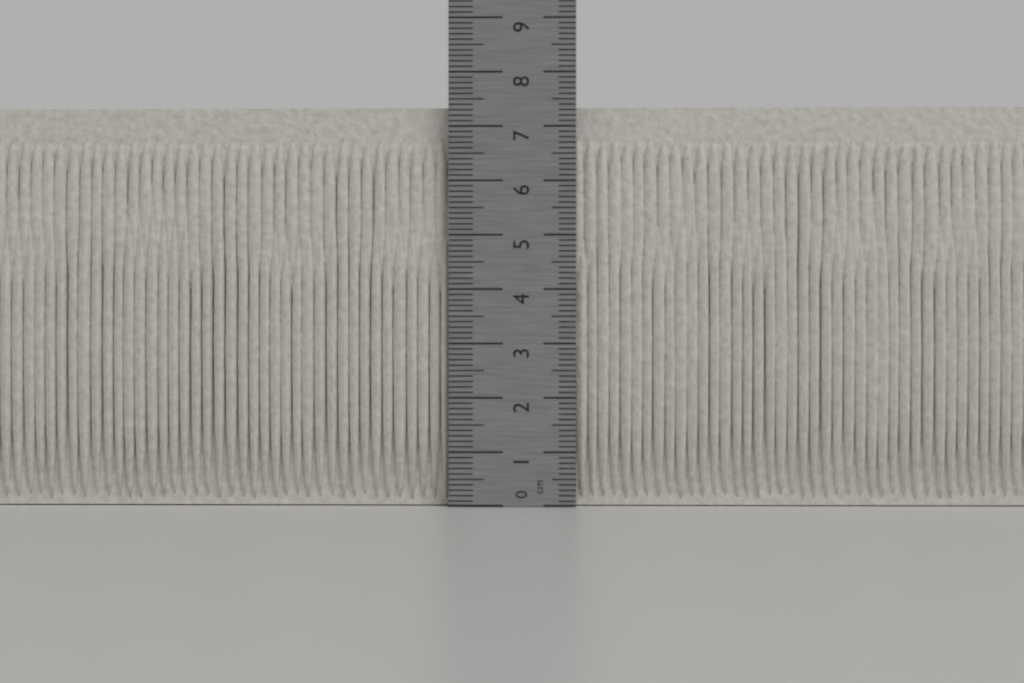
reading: 7.4 cm
